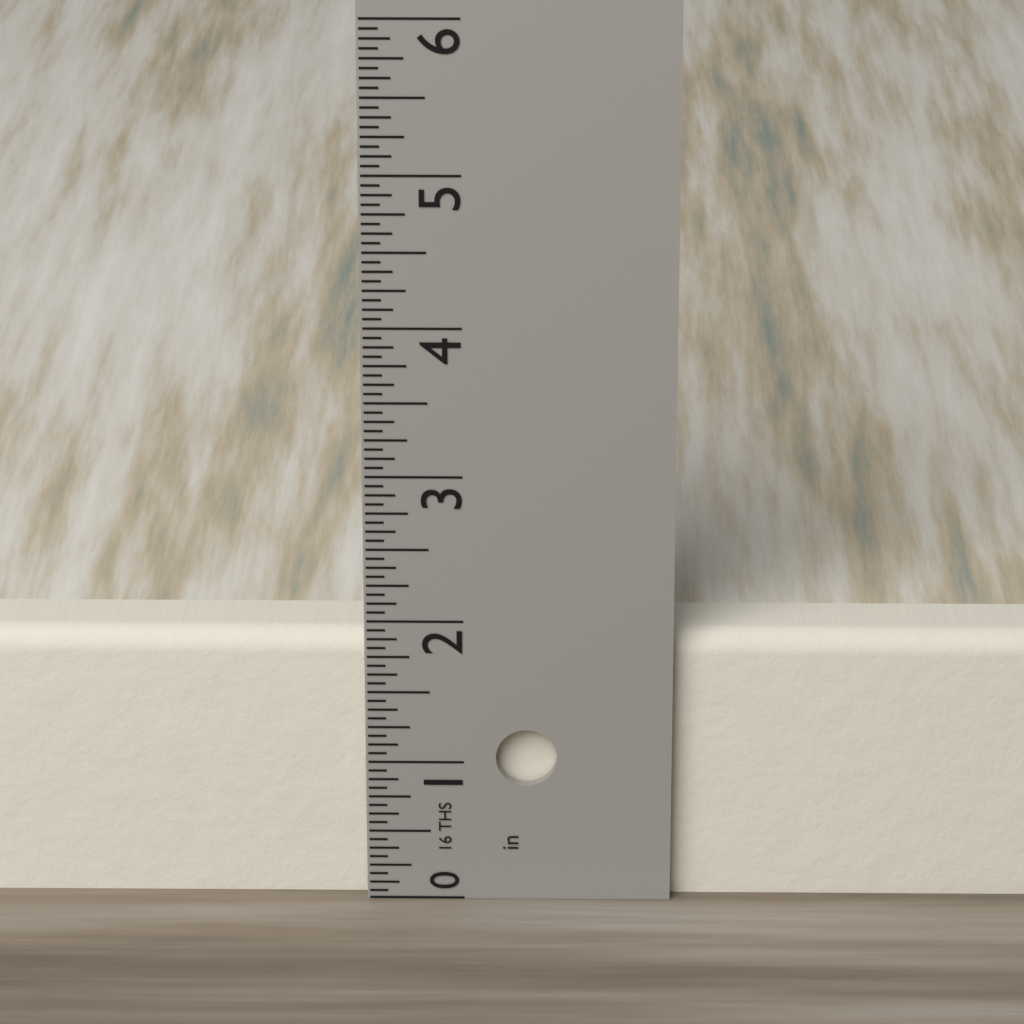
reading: 1.8750 in
